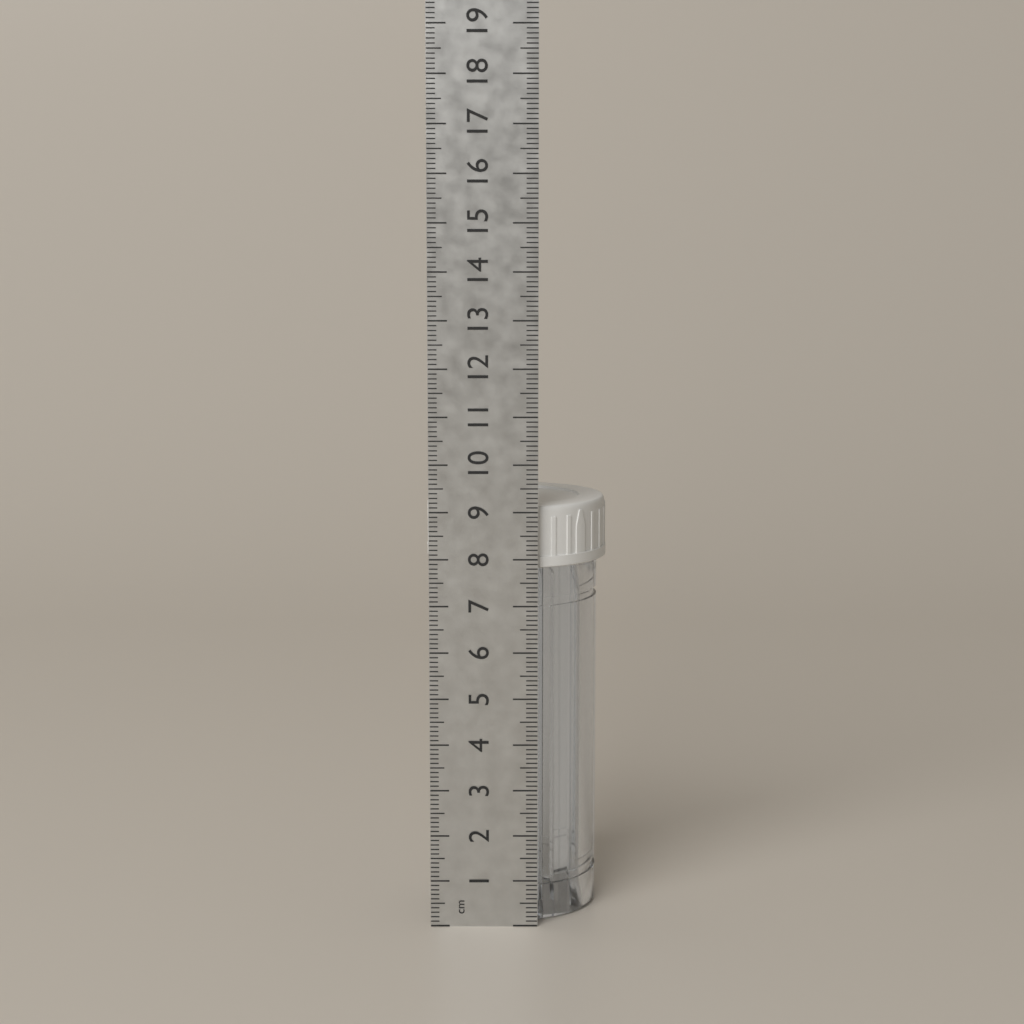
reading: 9.1 cm
